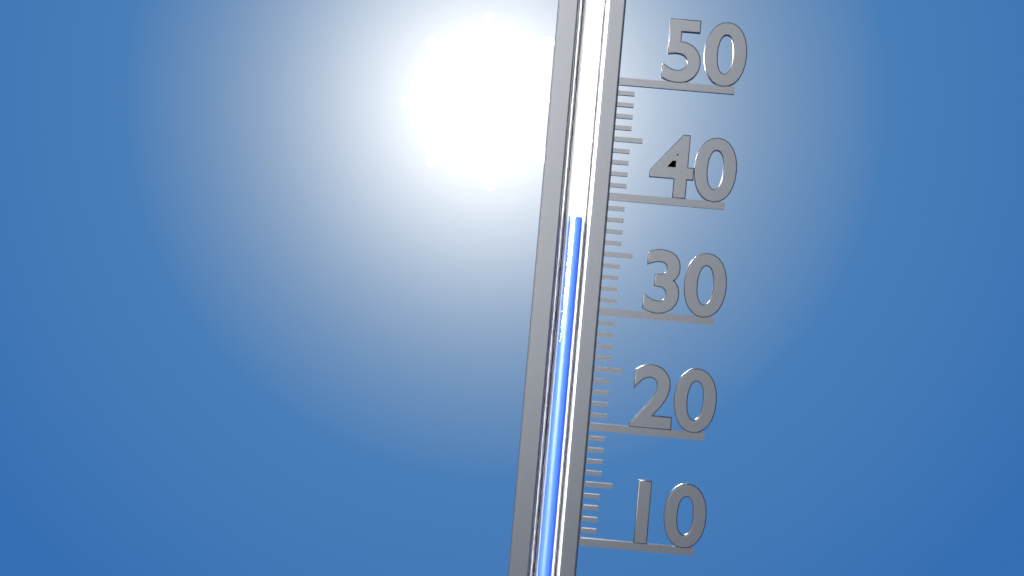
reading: 38 (no unit)
